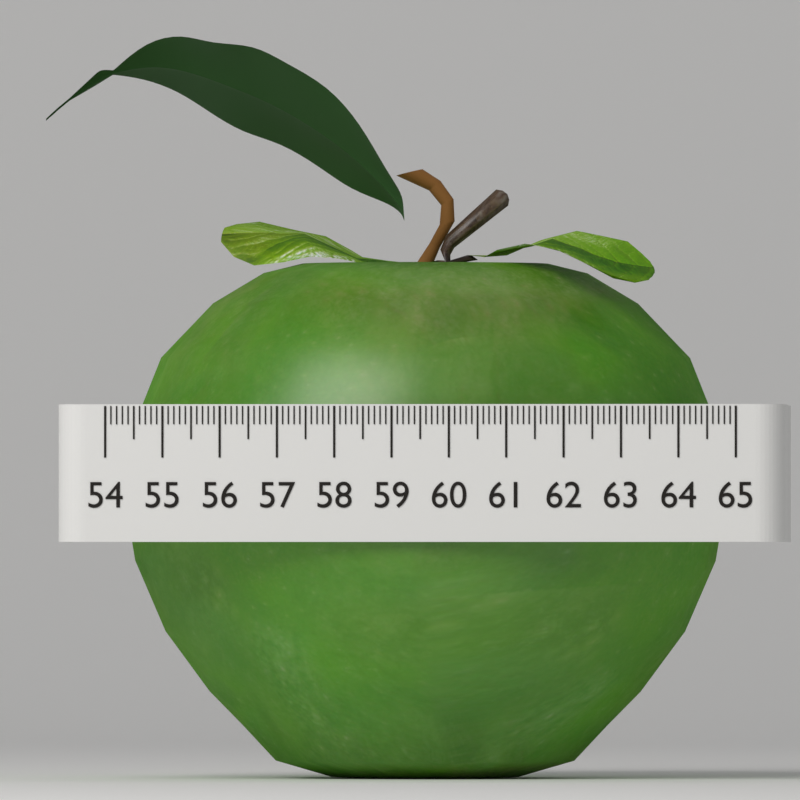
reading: 64.7 (no unit)
